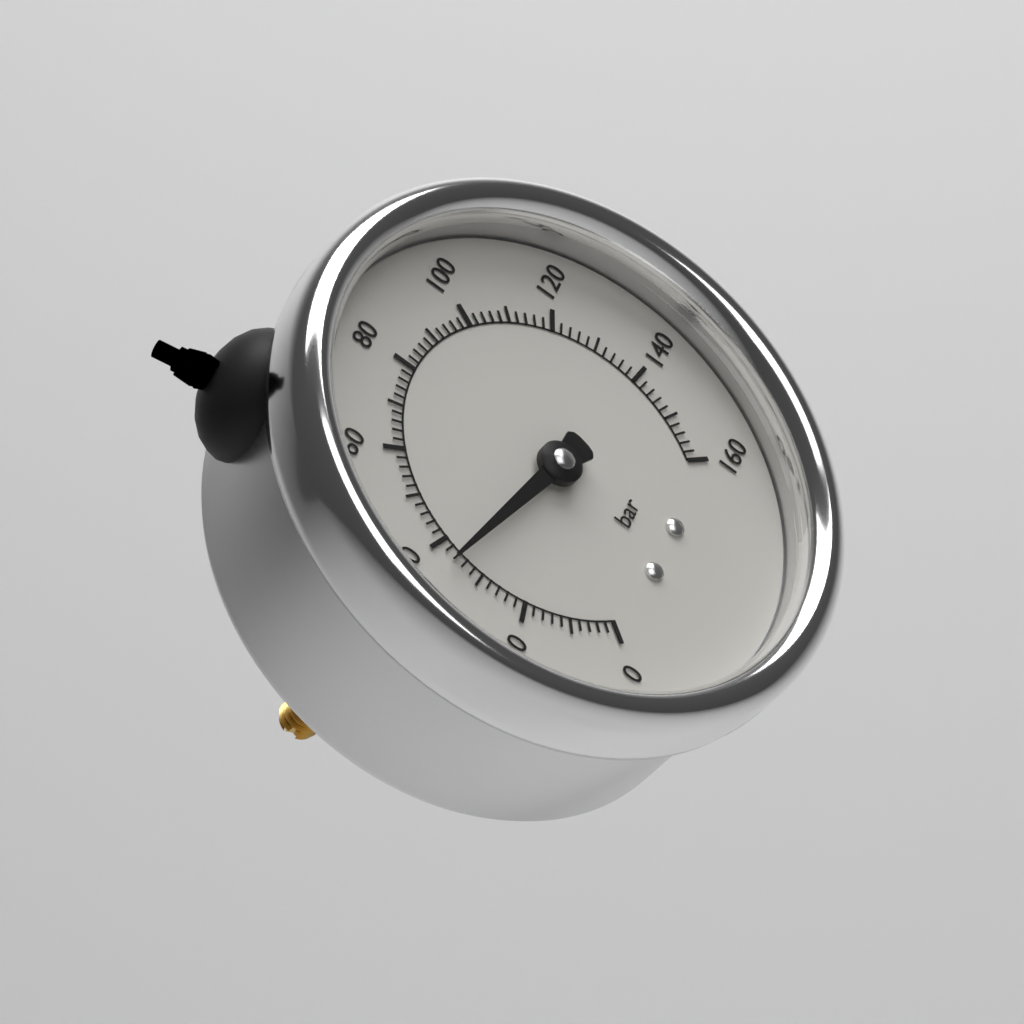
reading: 36 bar
